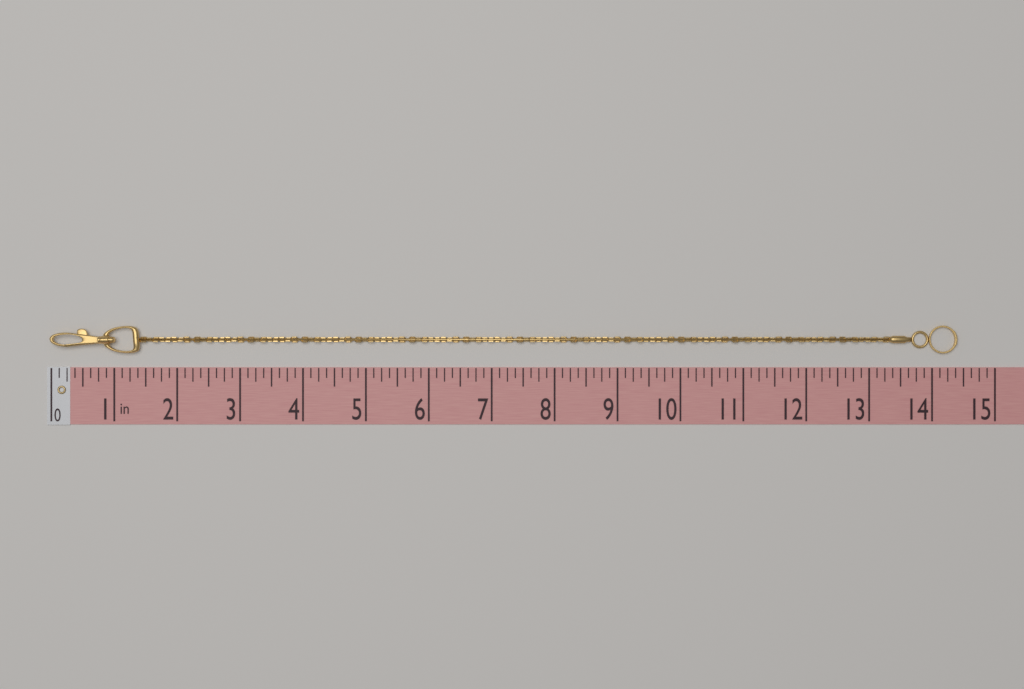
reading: 14.400 in
